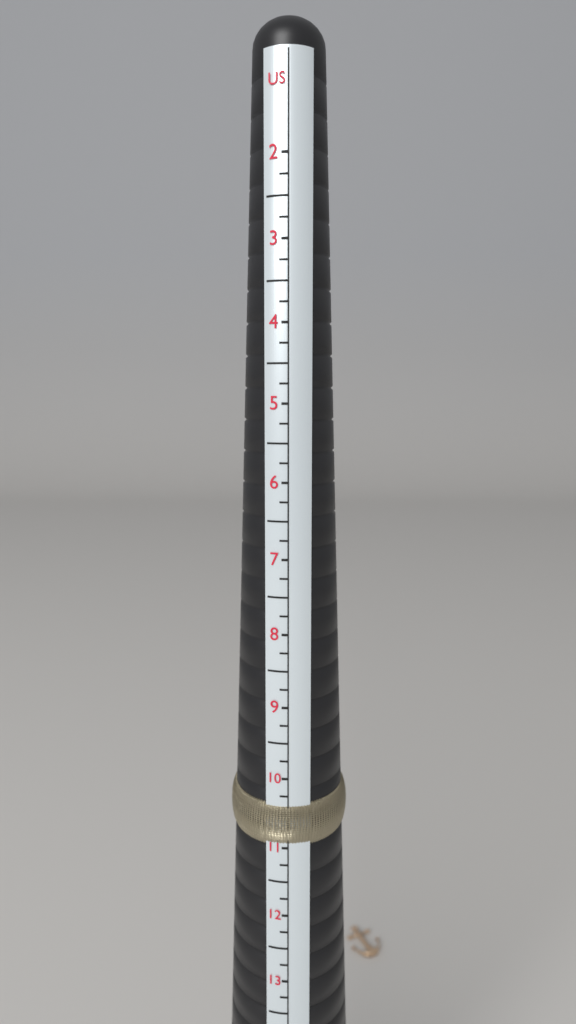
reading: 11.00 US
